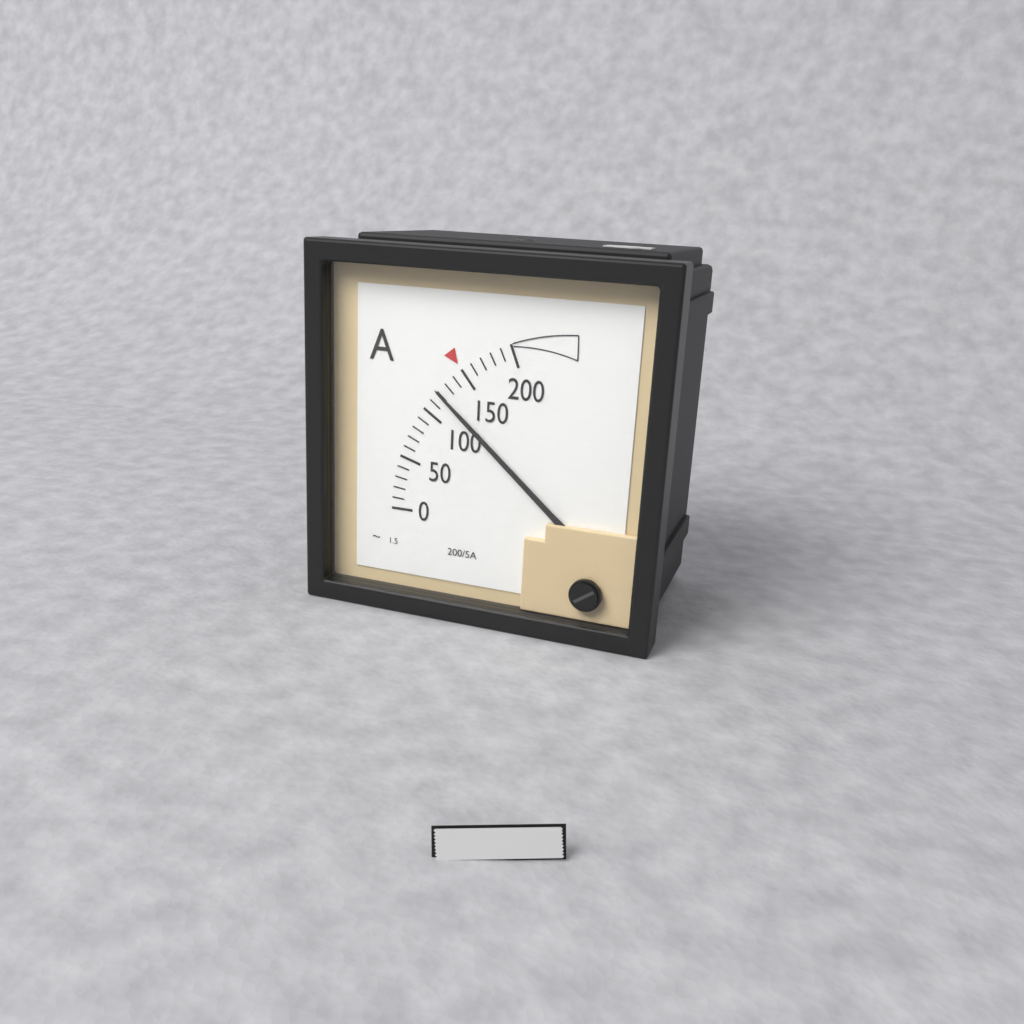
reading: 120 A
